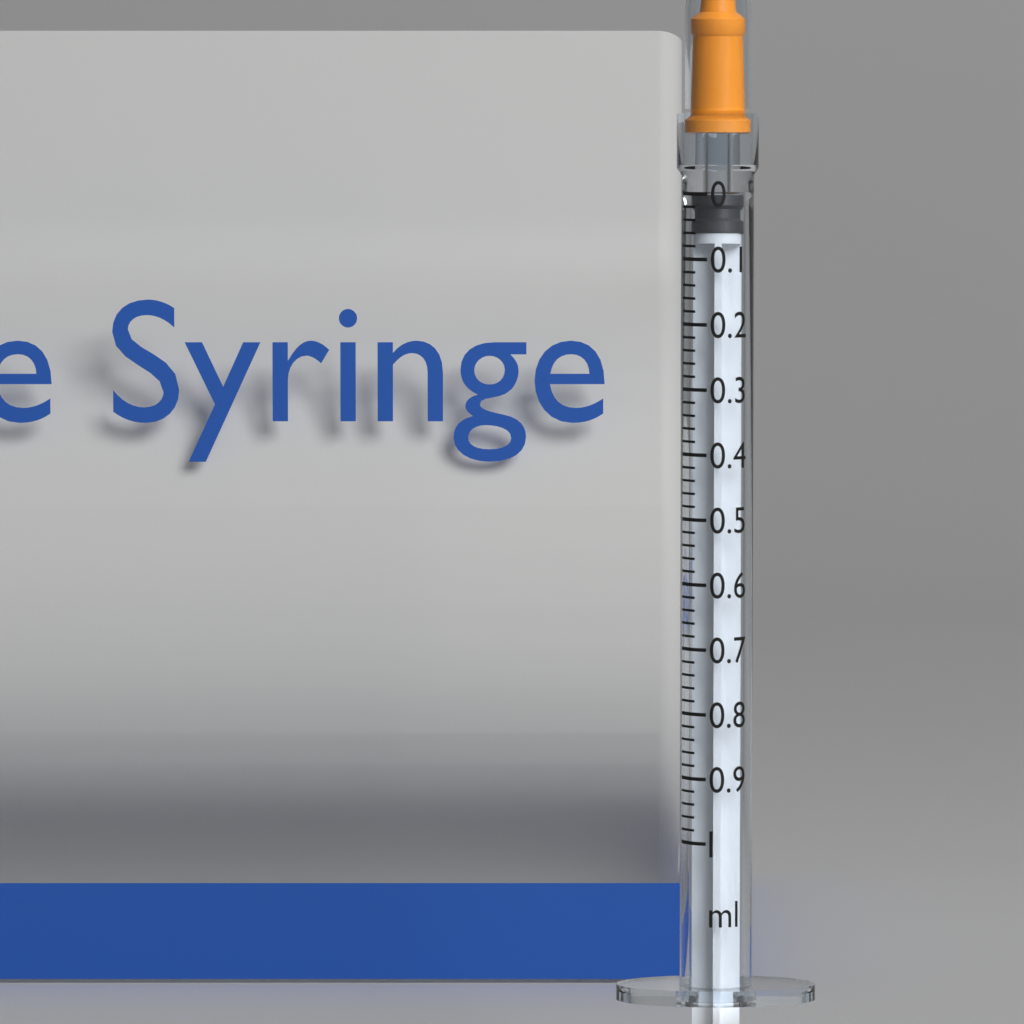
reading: 0.00 ml
